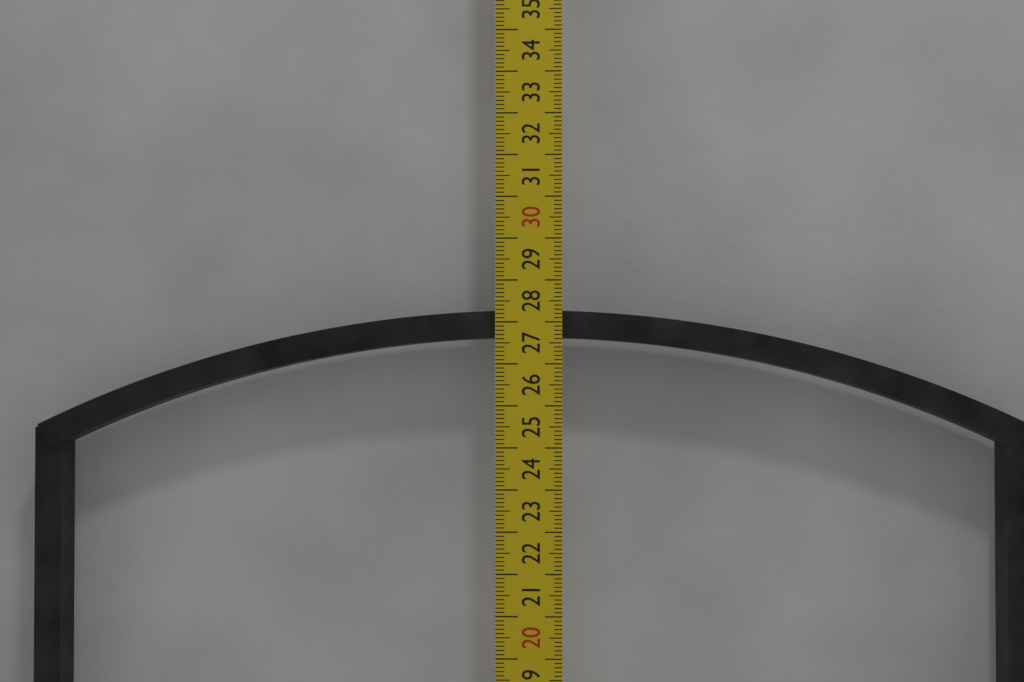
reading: 27.3 cm
